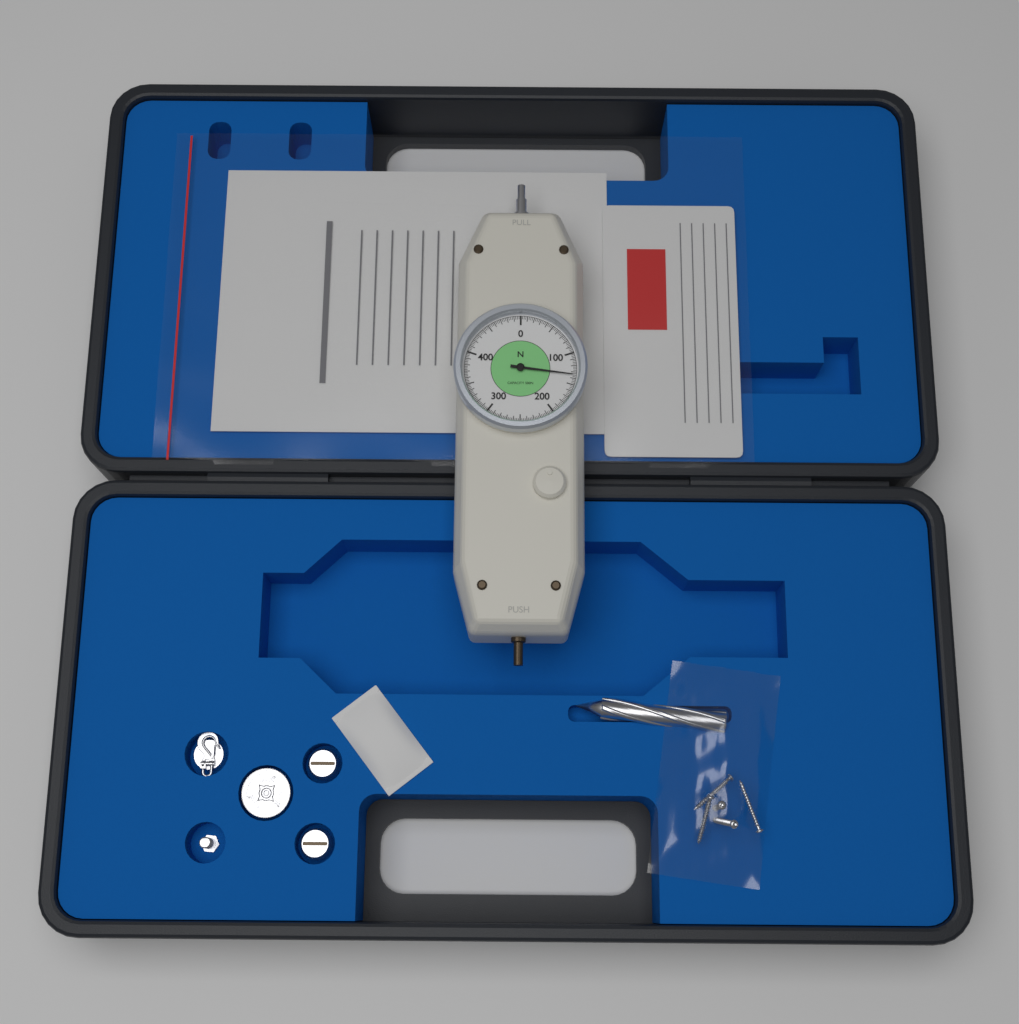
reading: 135.0 N
